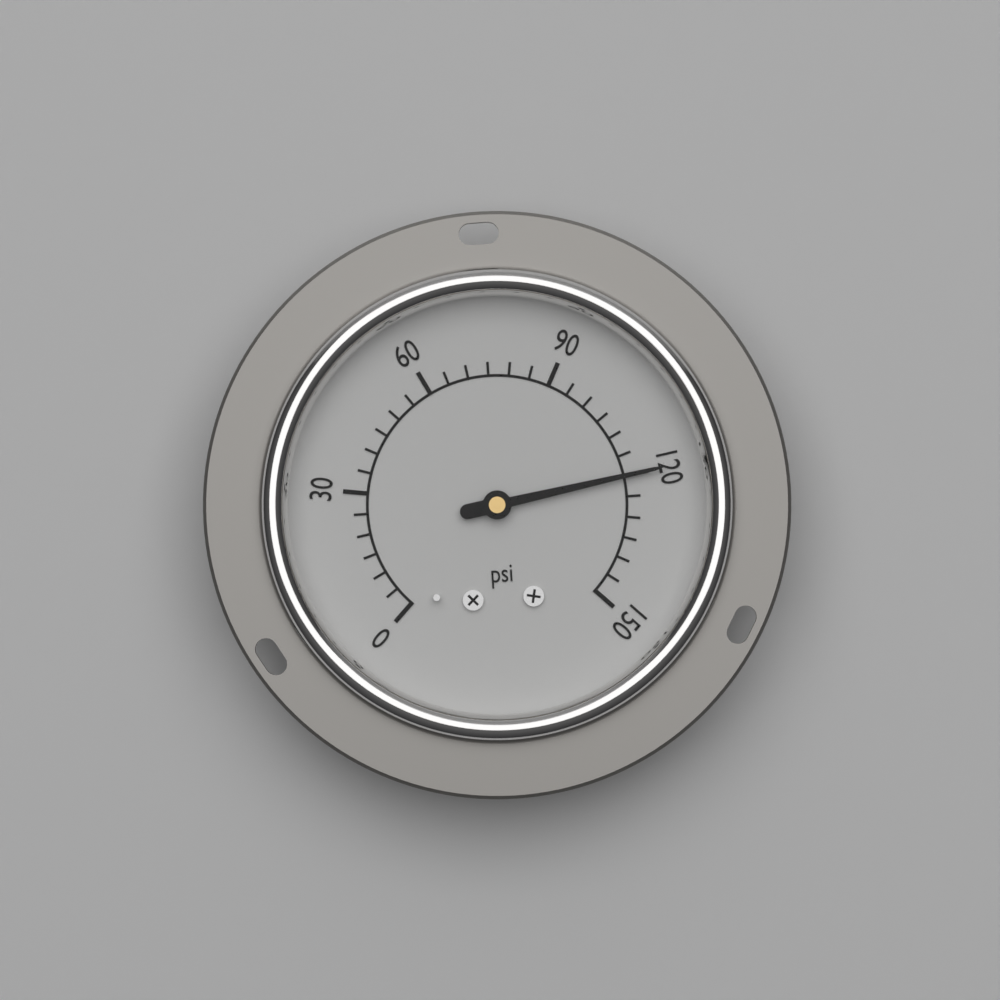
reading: 120 psi
